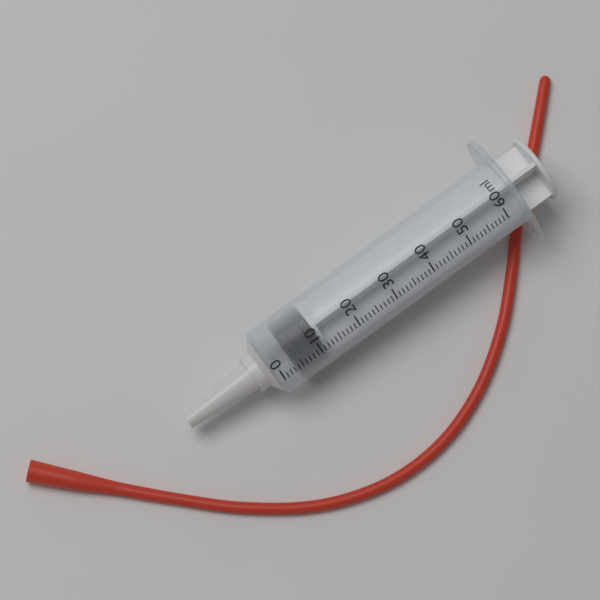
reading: 4 ml
